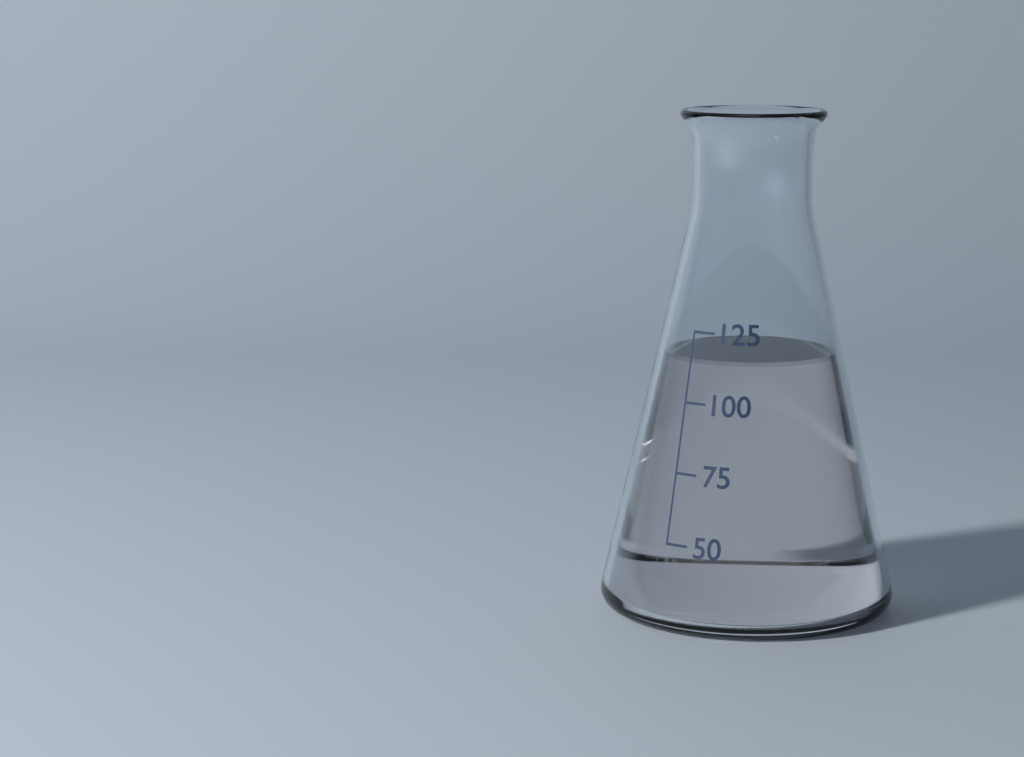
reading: 115 (no unit)
